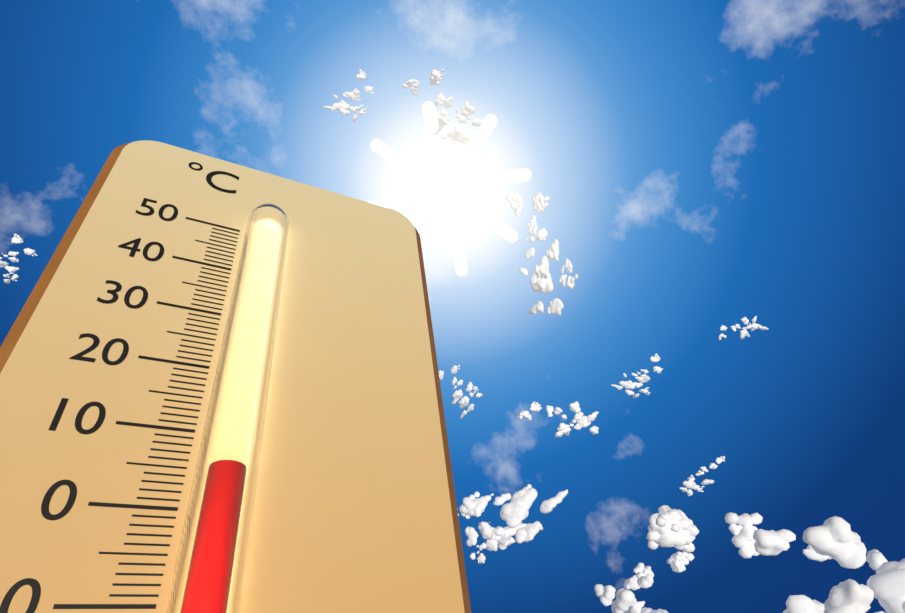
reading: 4 °C
